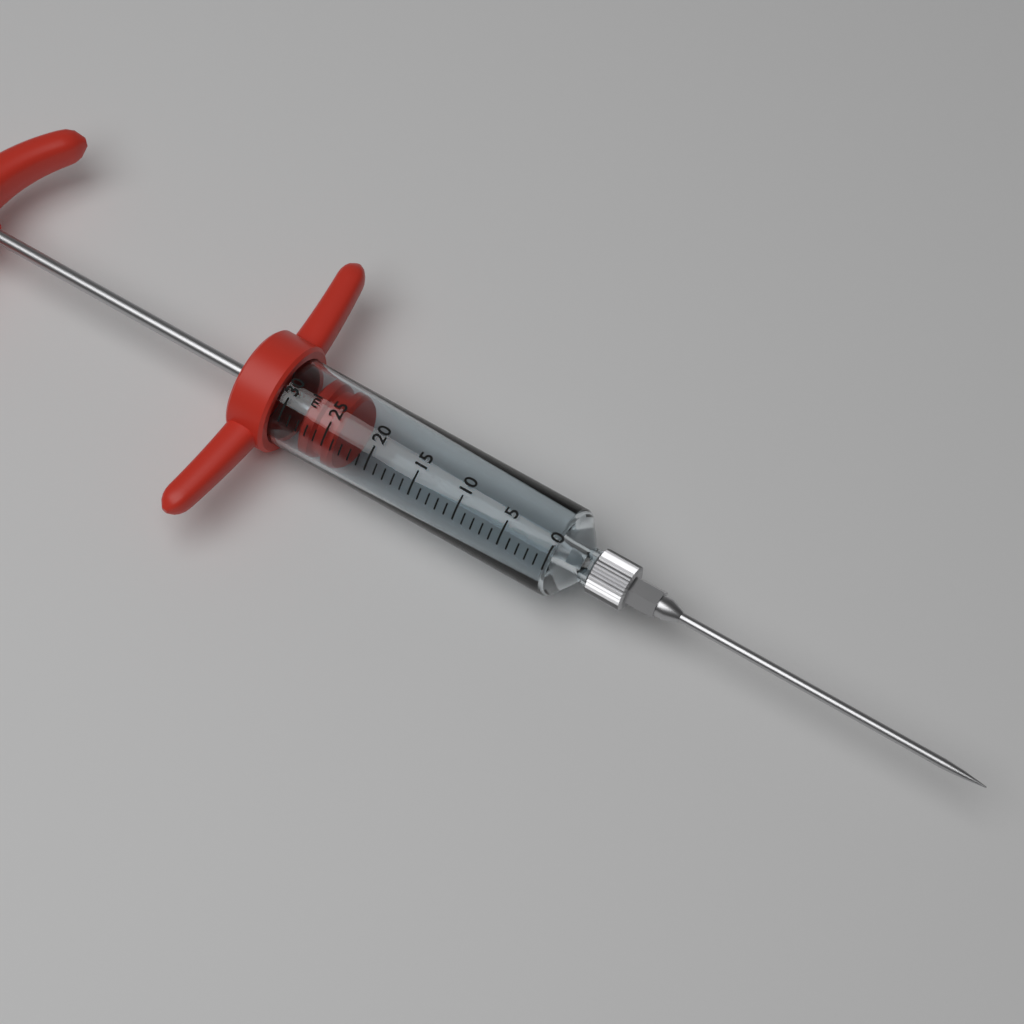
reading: 24 ml
